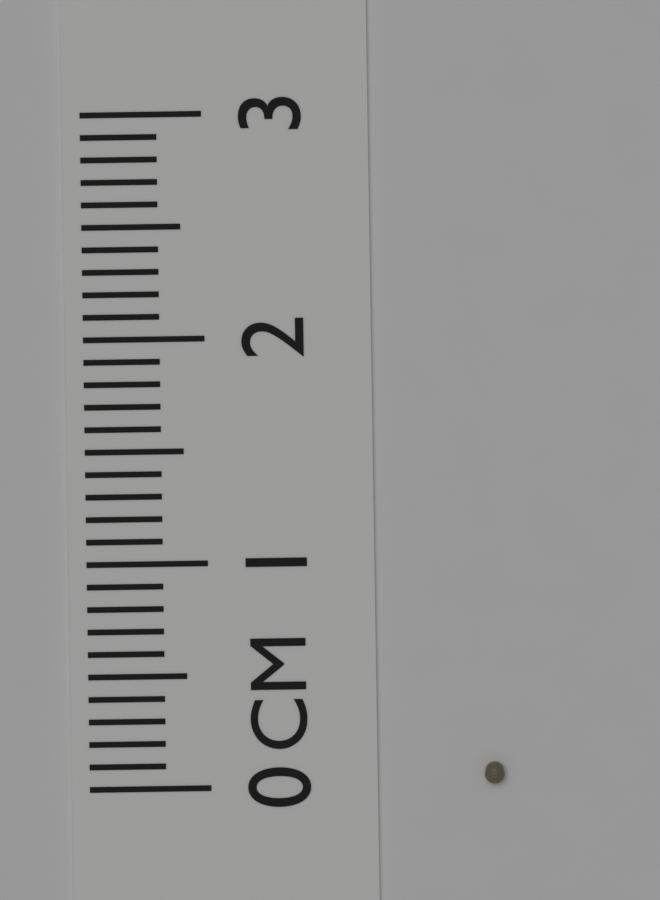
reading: 0.1 cm
